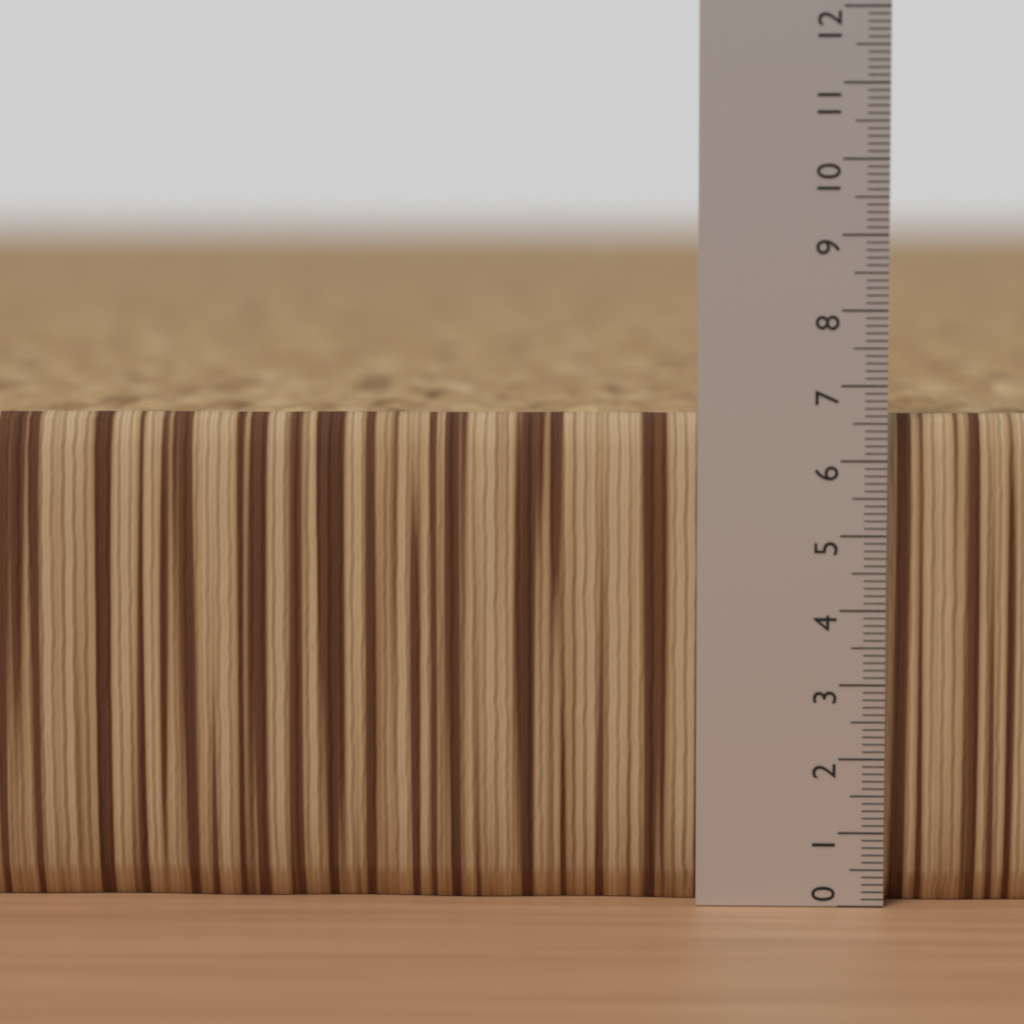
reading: 6.6 (no unit)
